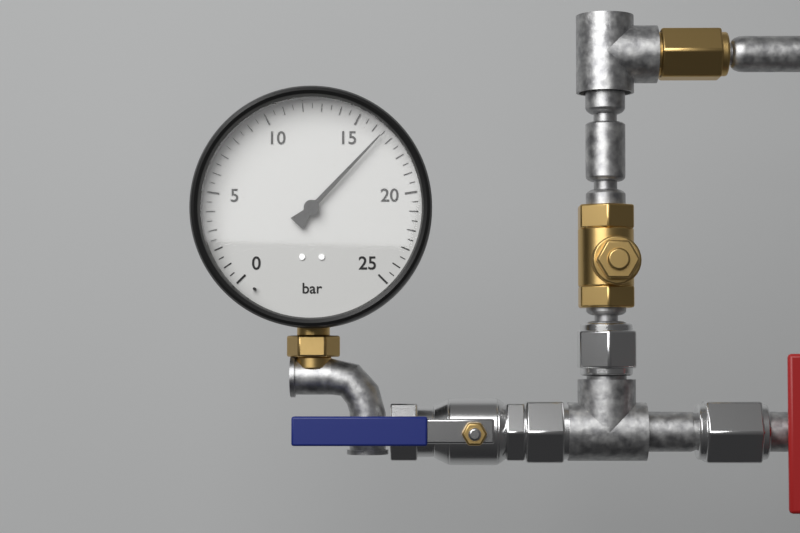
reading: 16.5 bar
